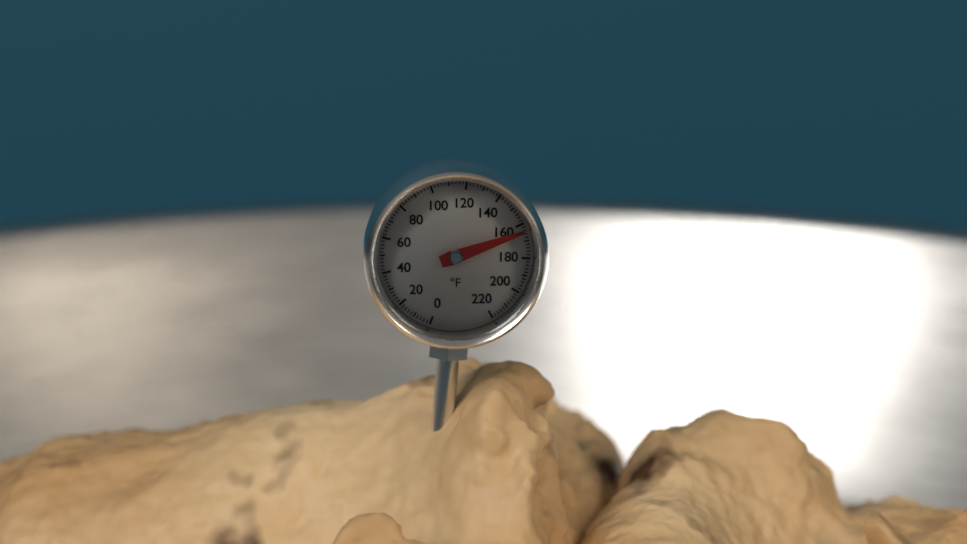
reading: 164 °F
